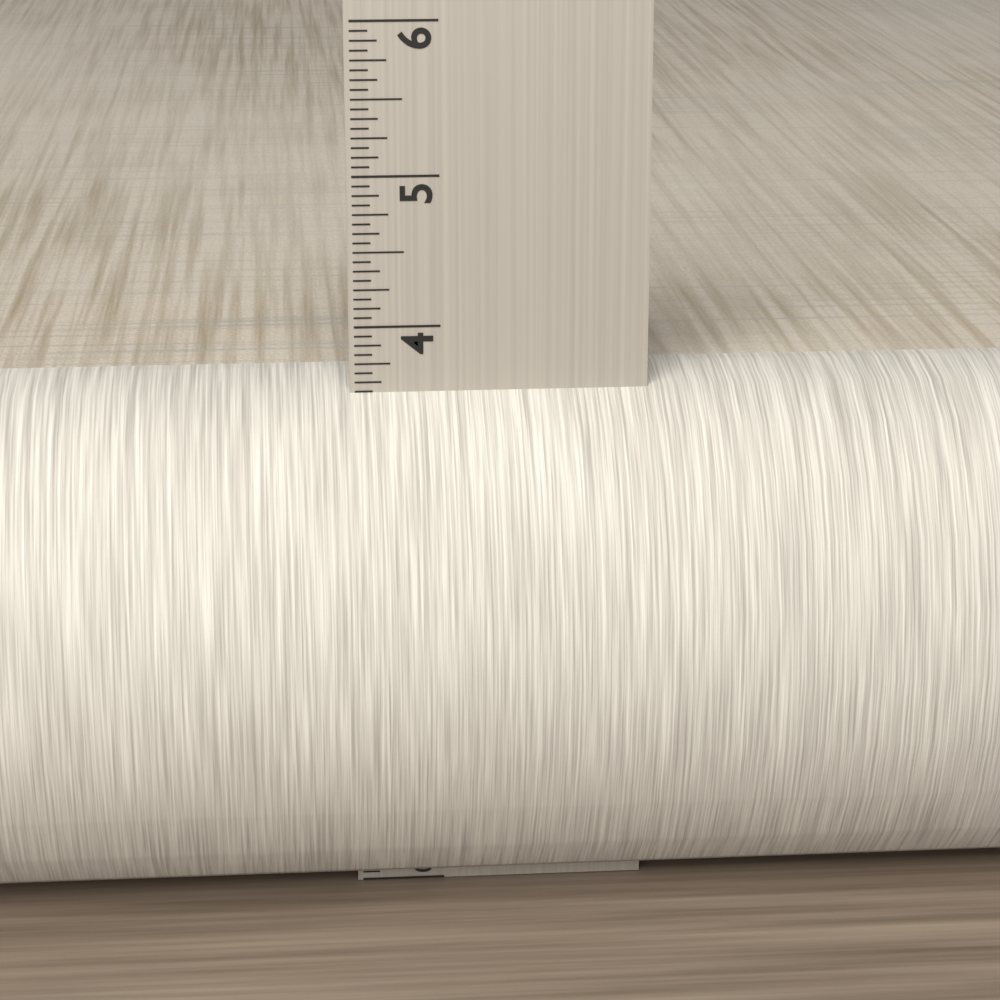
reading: 3.6250 in
